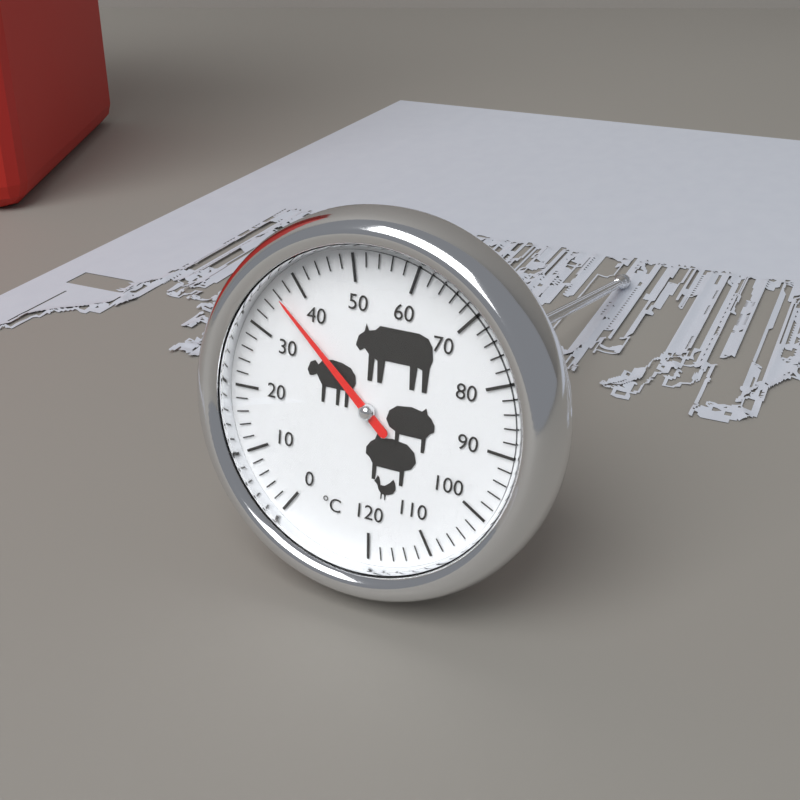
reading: 36 °C
